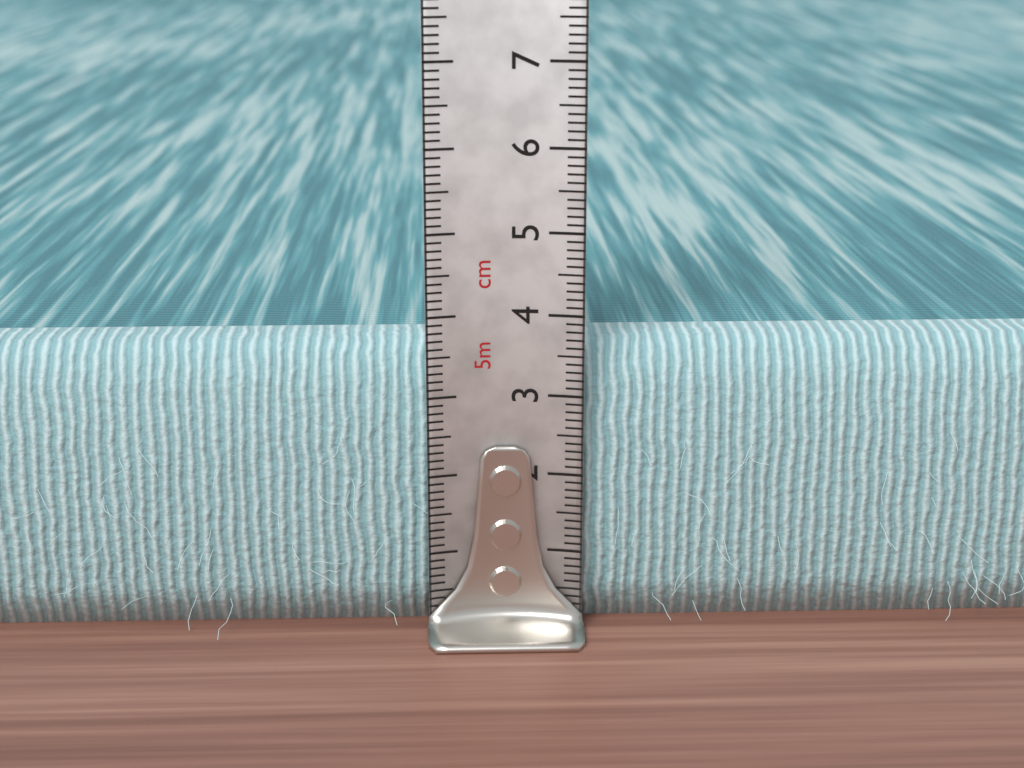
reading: 3.6 cm
